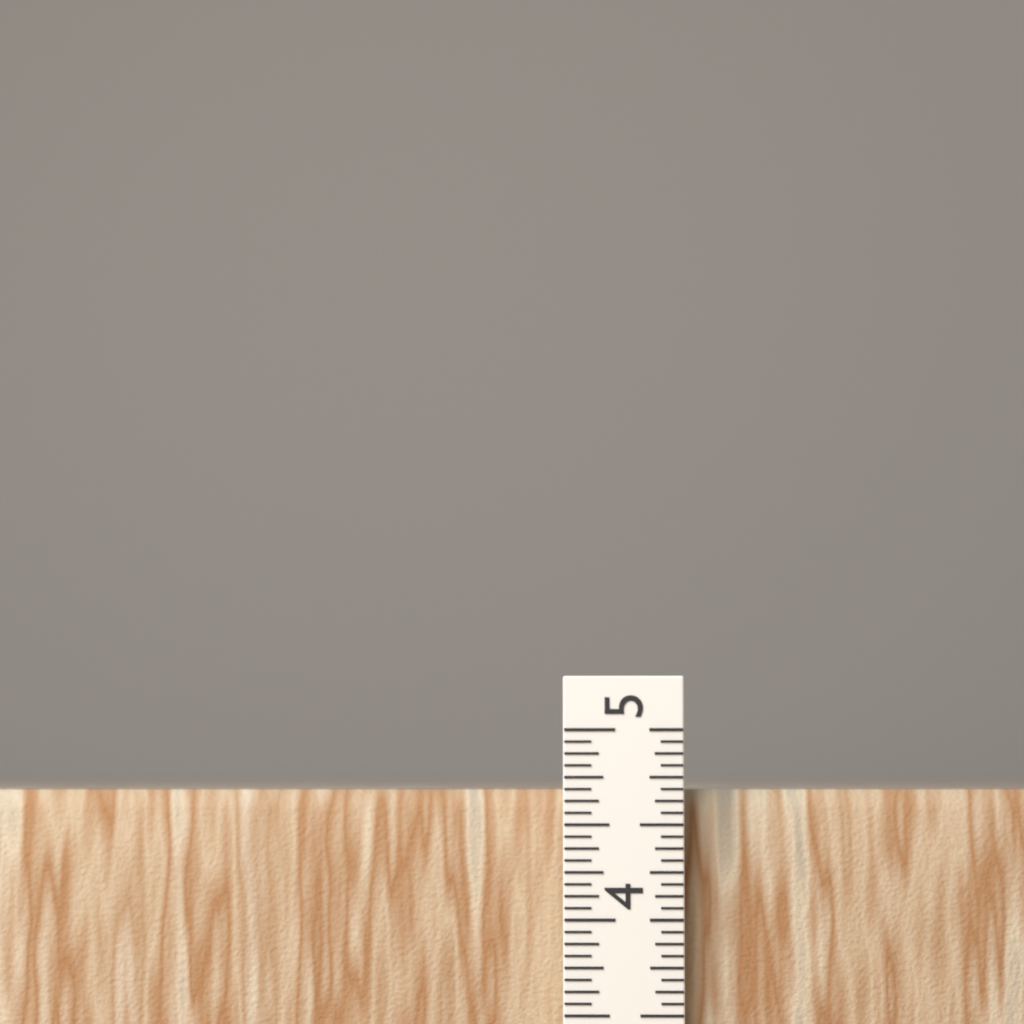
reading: 4.6875 in
